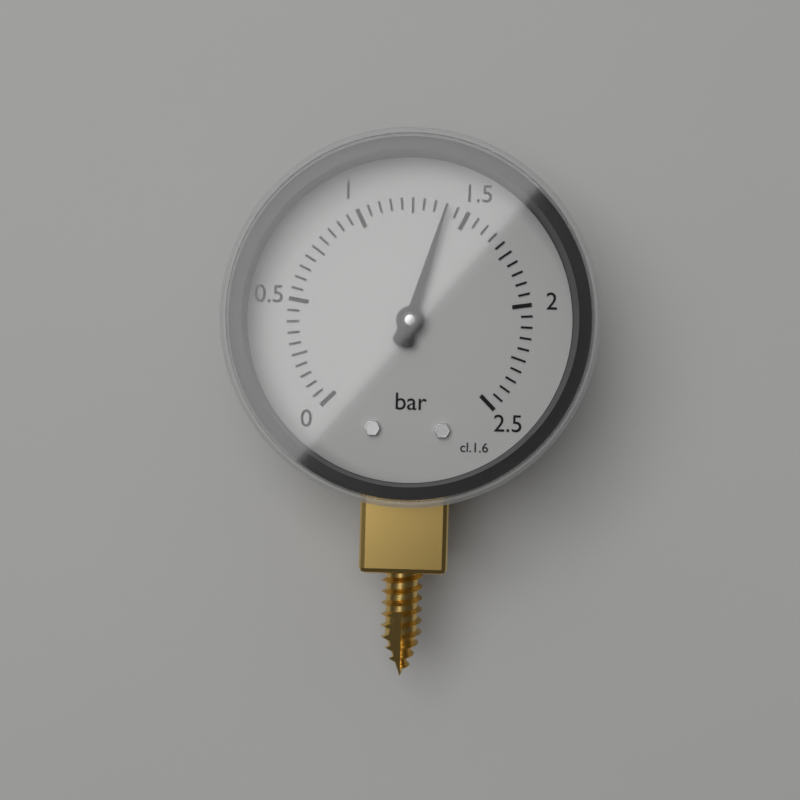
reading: 1.40 bar
